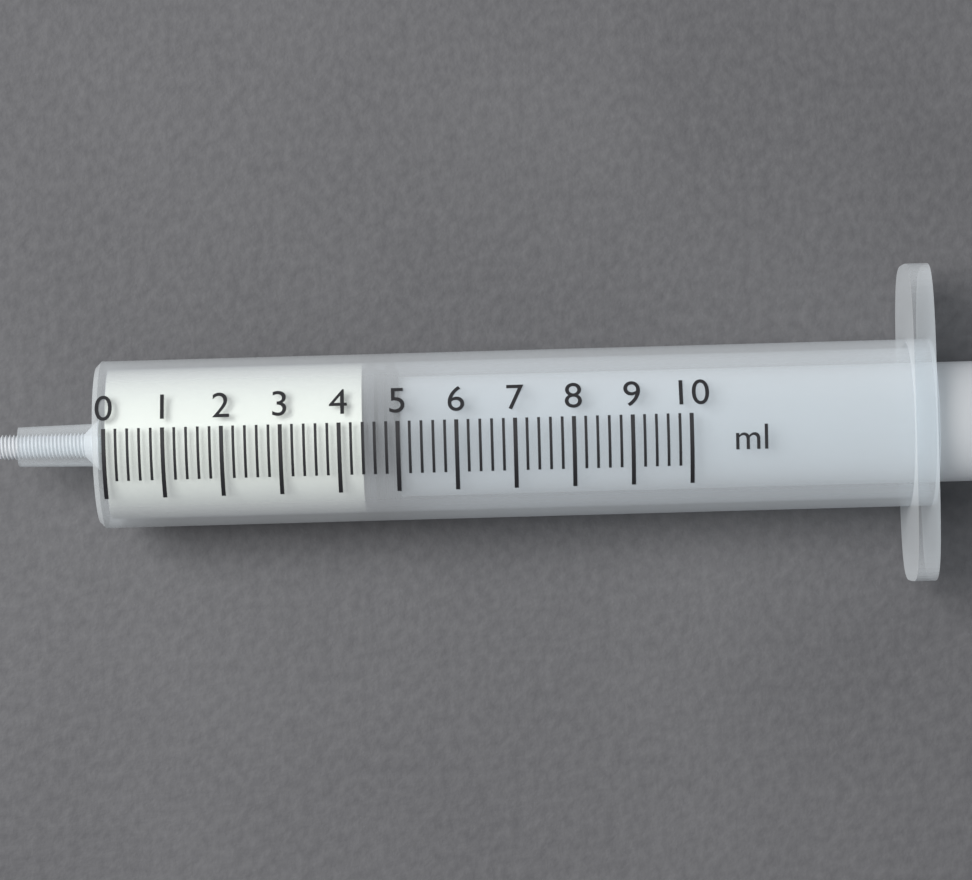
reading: 4.4 ml
